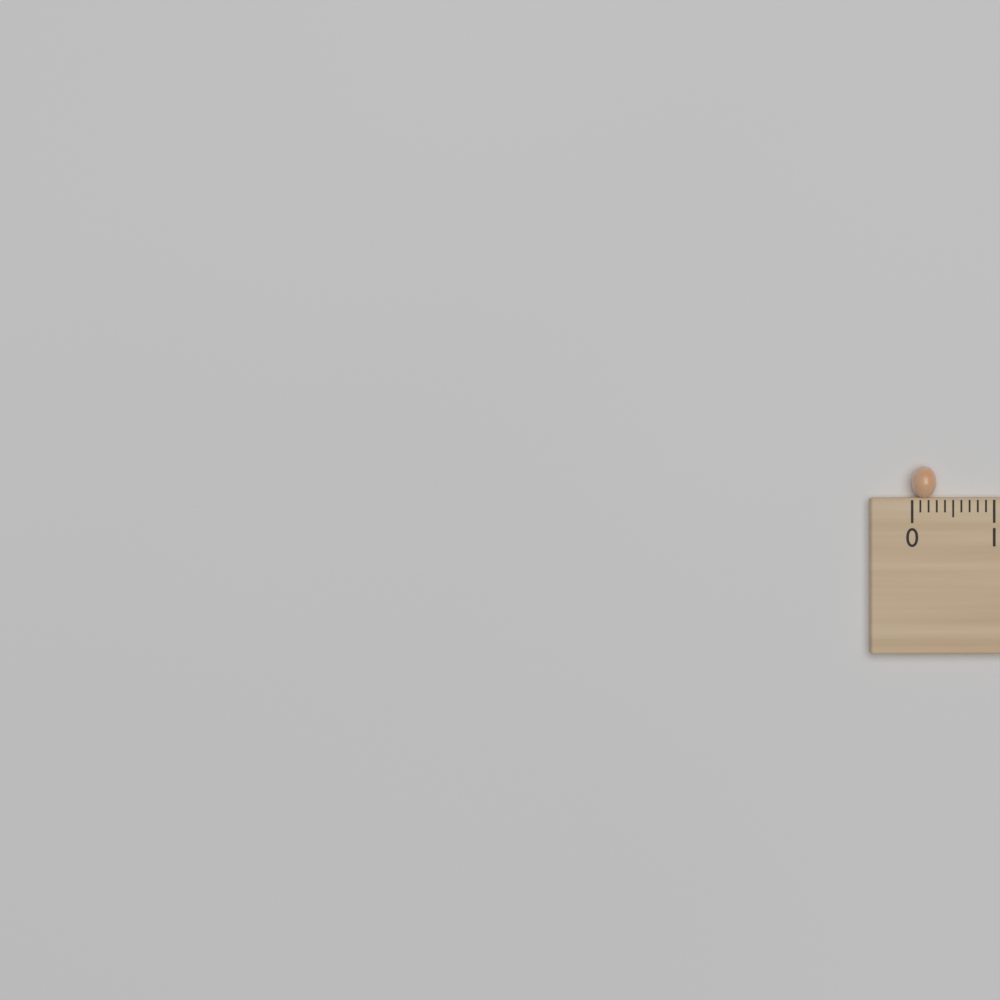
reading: 0.3 cm
